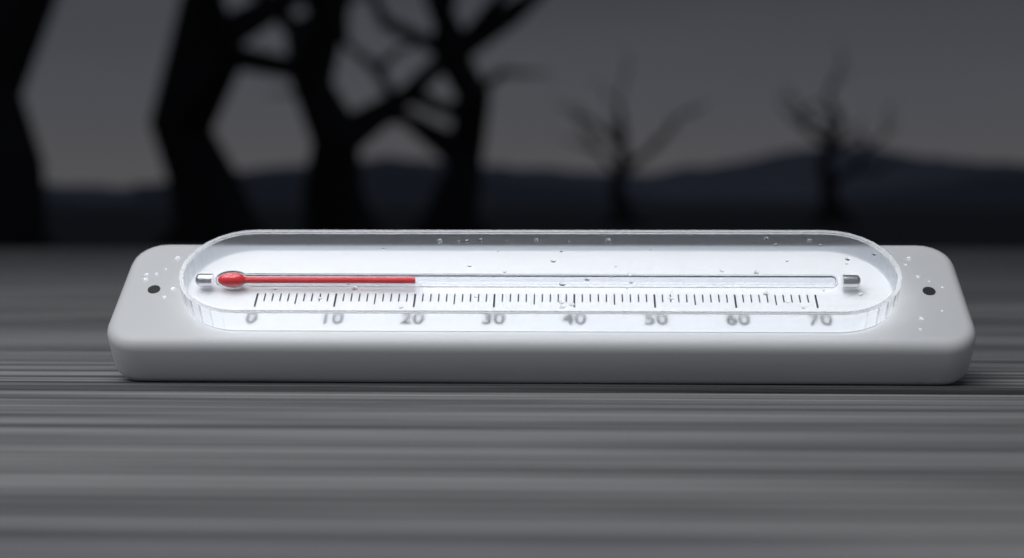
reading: 20 (no unit)
